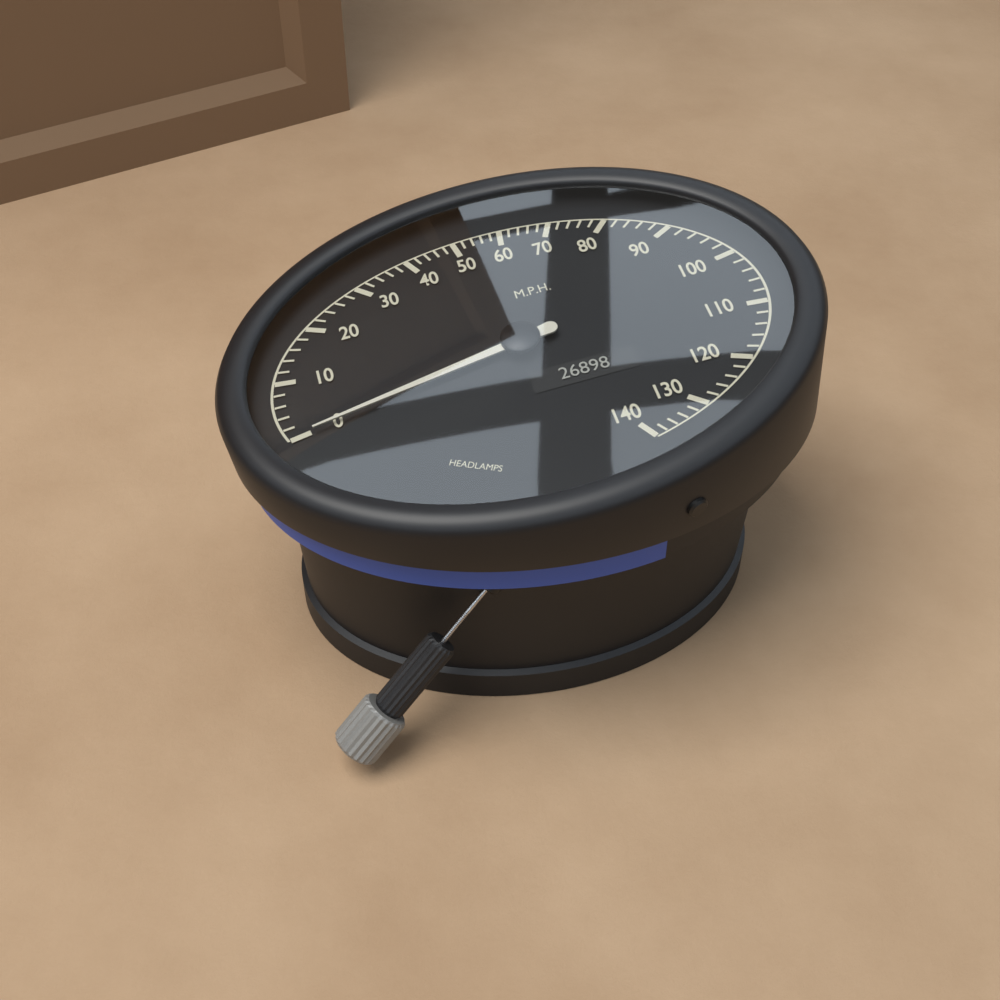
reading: 0 mph
